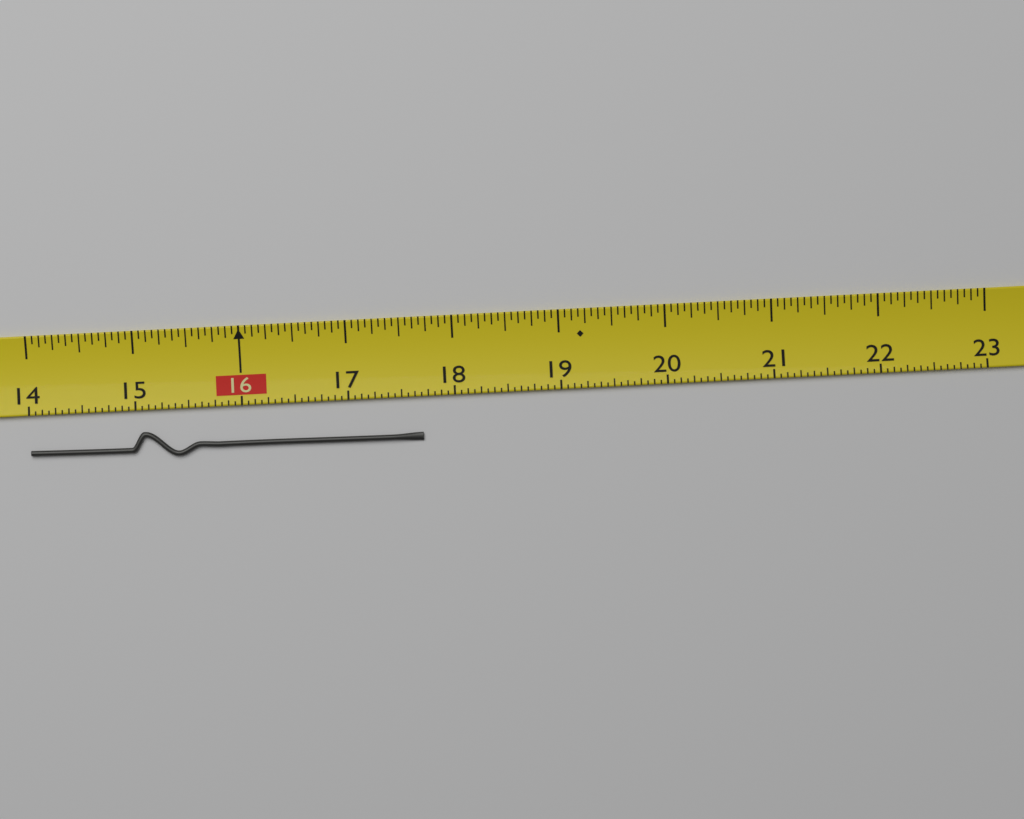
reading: 17.6875 (no unit)
